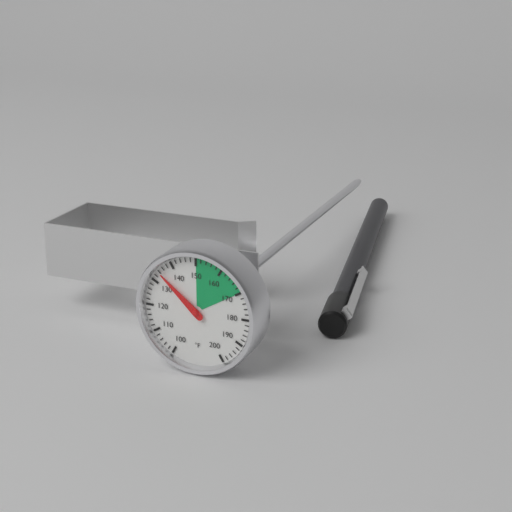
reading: 134 °F
